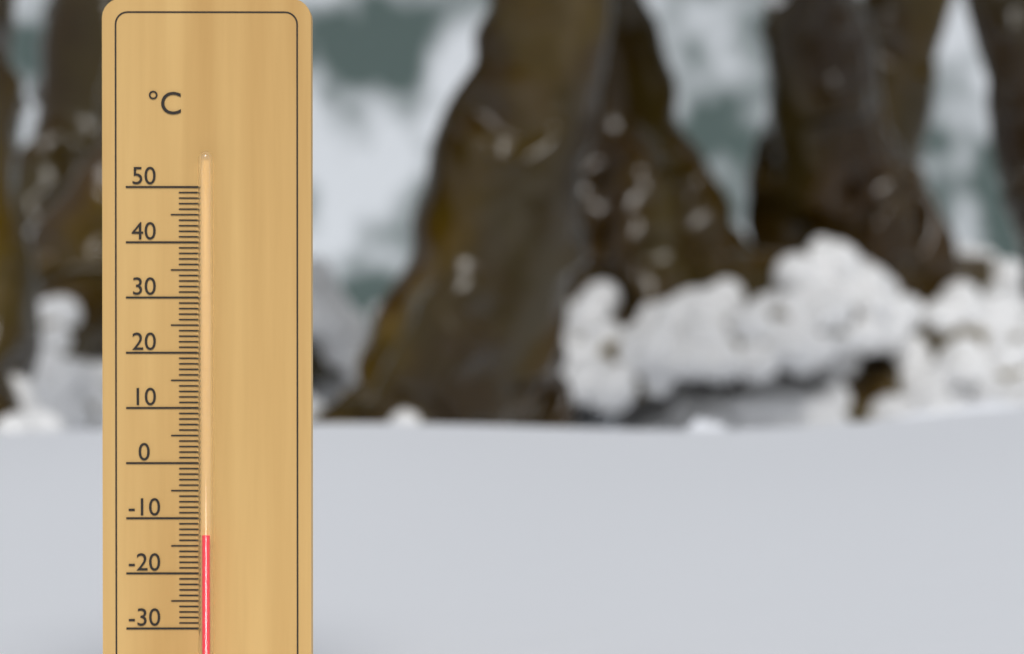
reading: -13 °C
